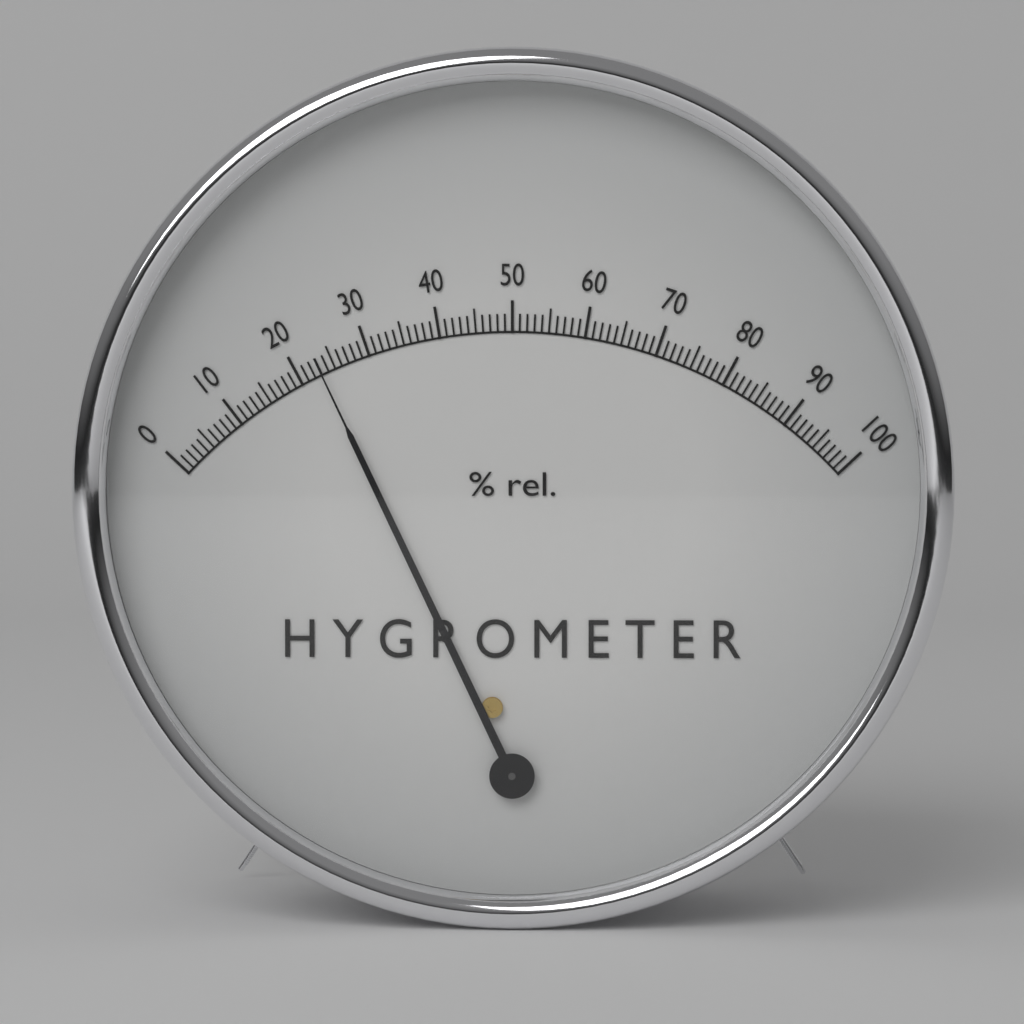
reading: 23 %
